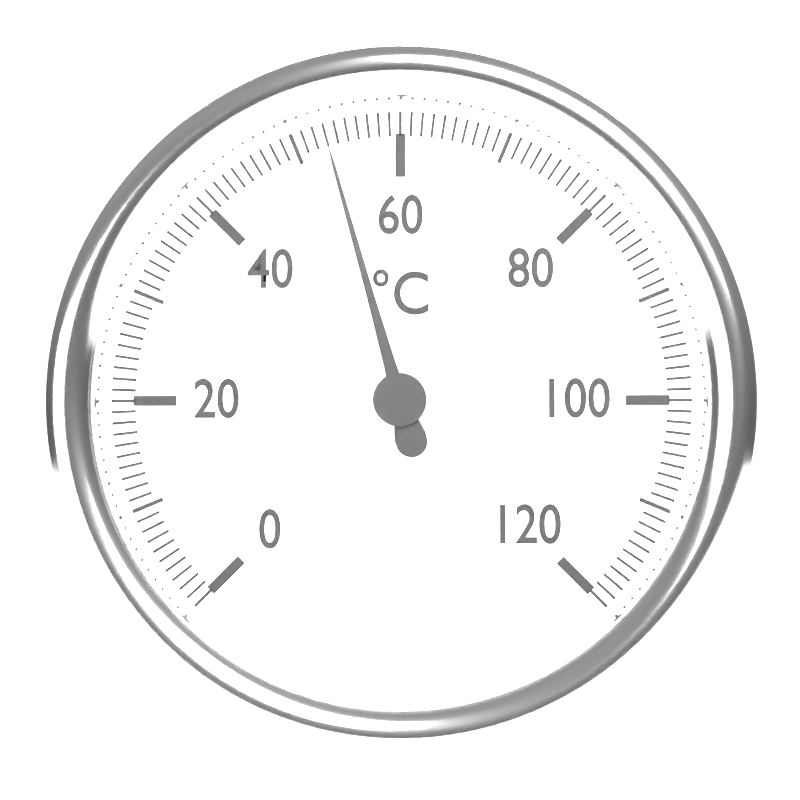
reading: 53 °C
